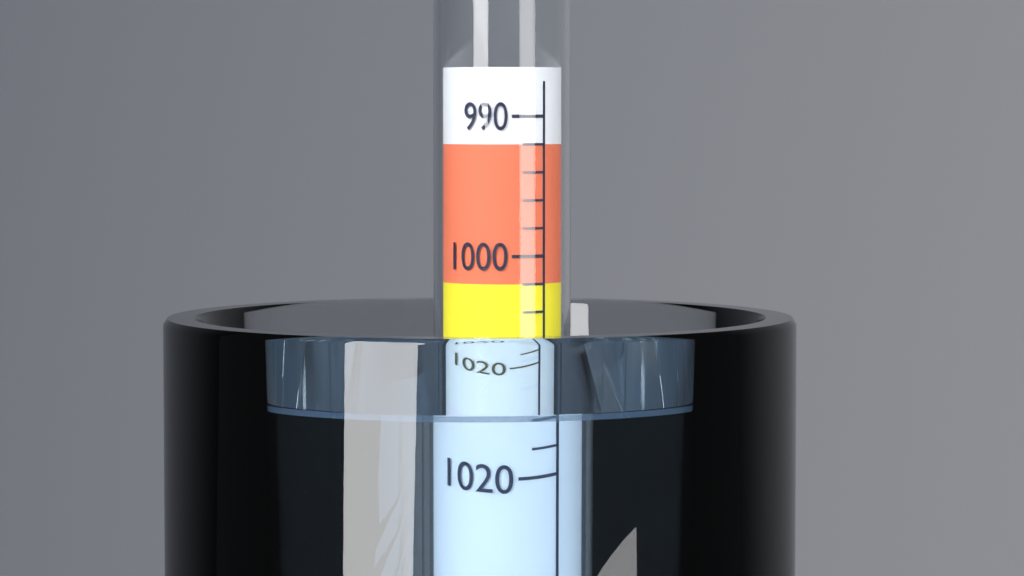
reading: 1010 (no unit)
